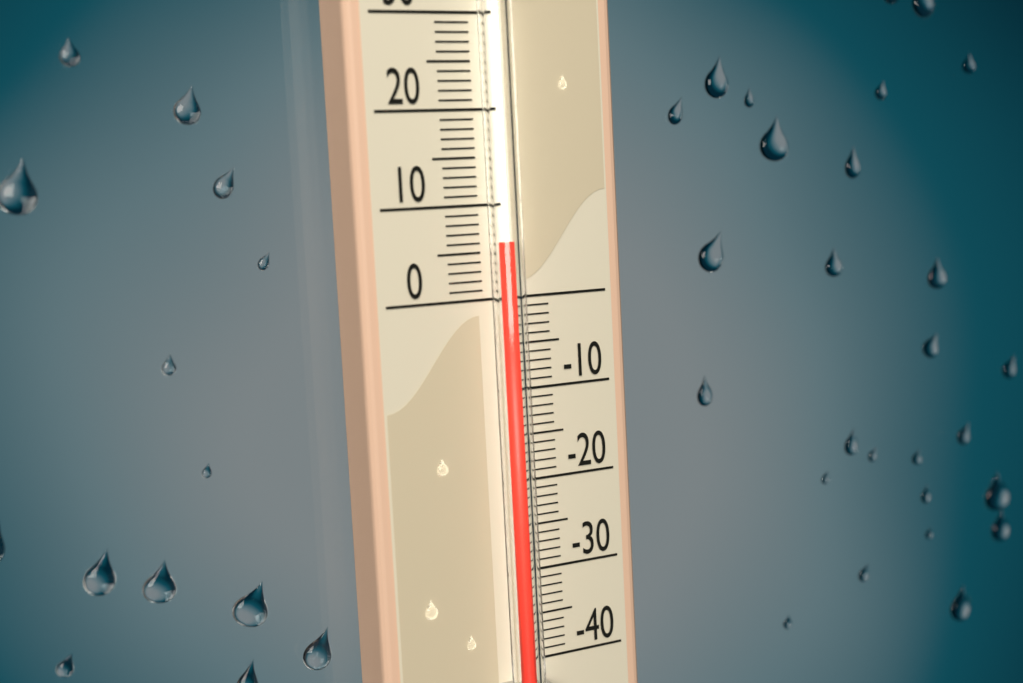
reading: 6 (no unit)
